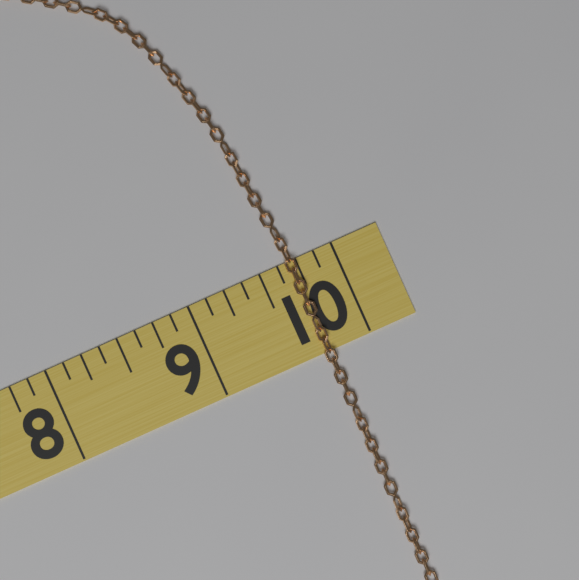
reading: 9.750 (no unit)
